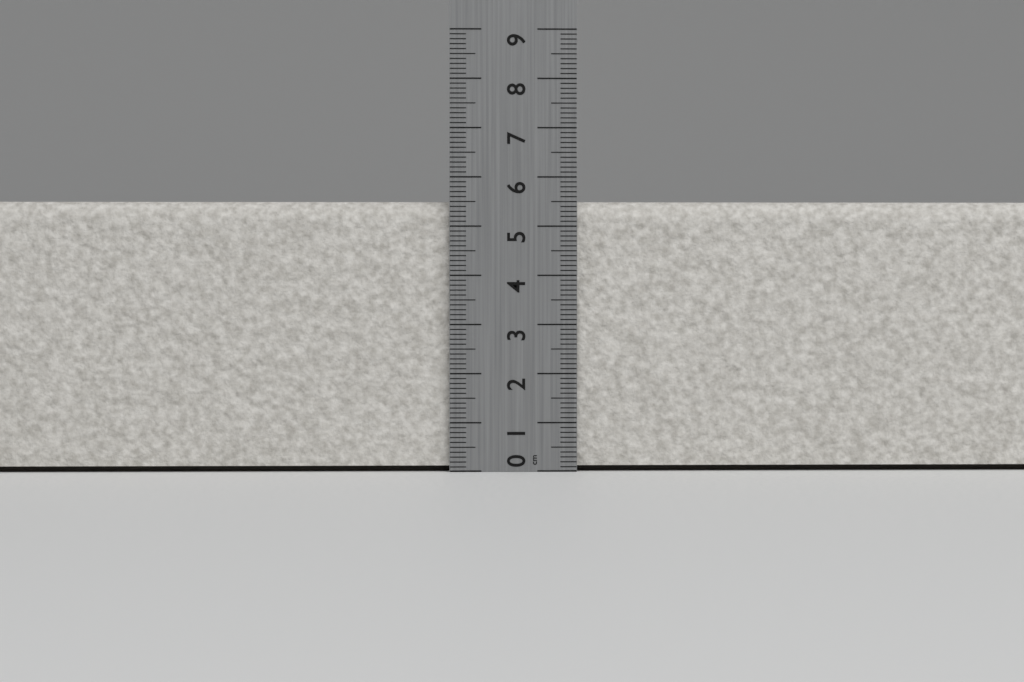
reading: 5.5 cm
